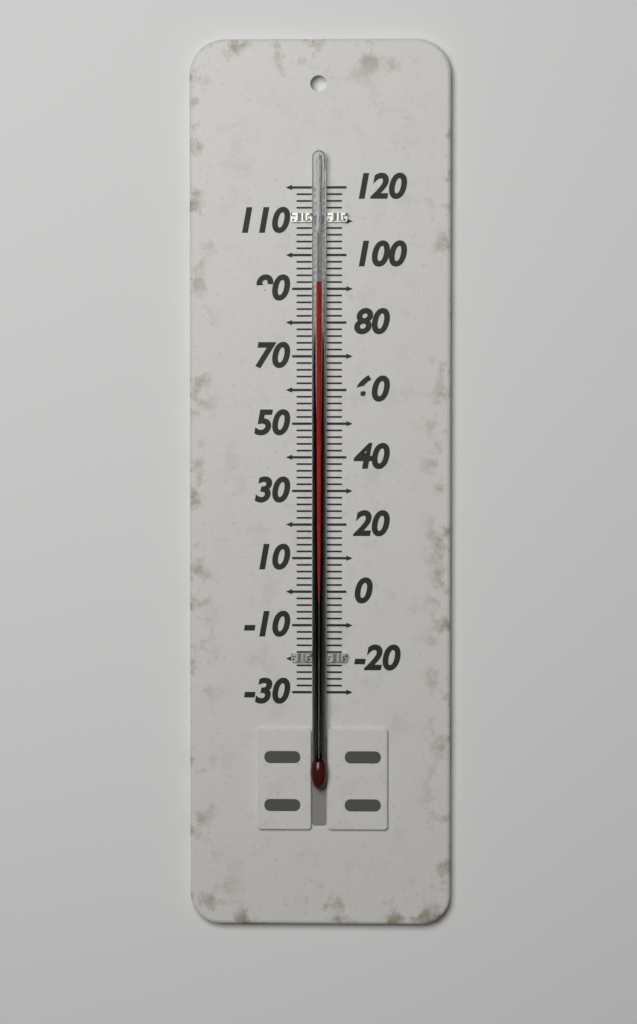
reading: 92 (no unit)
